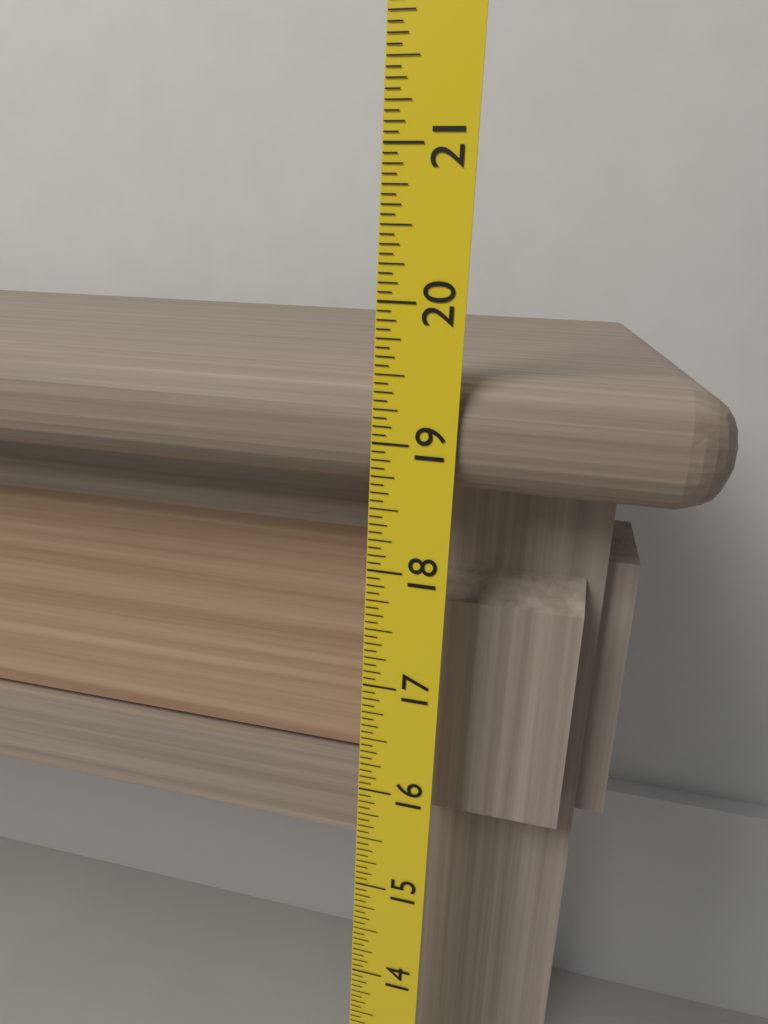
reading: 19.5000 (no unit)
